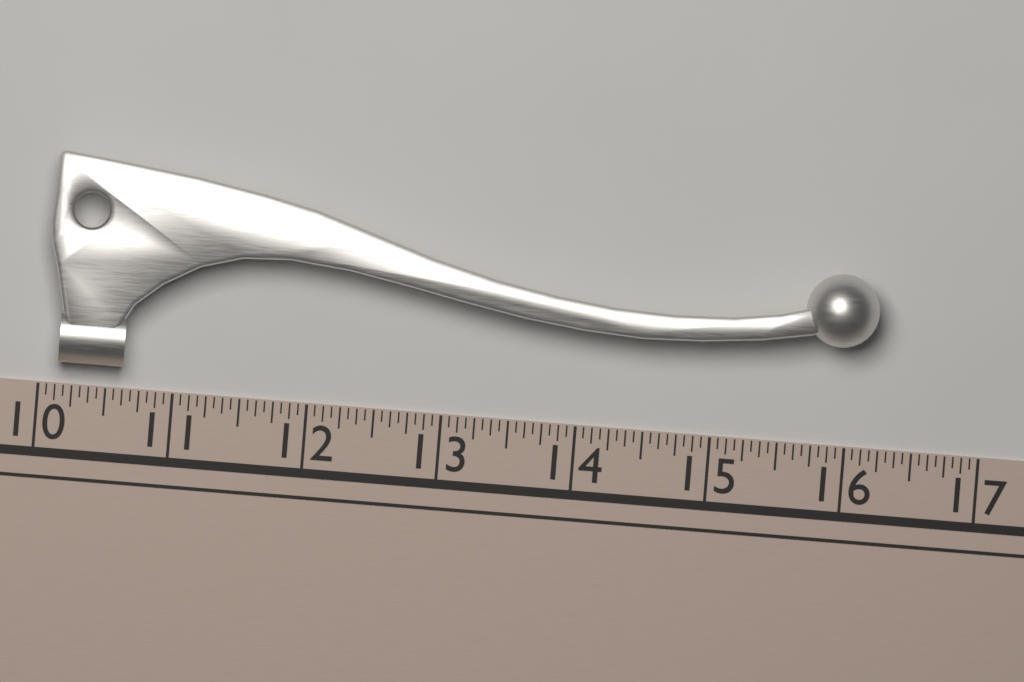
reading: 16.1875 (no unit)
